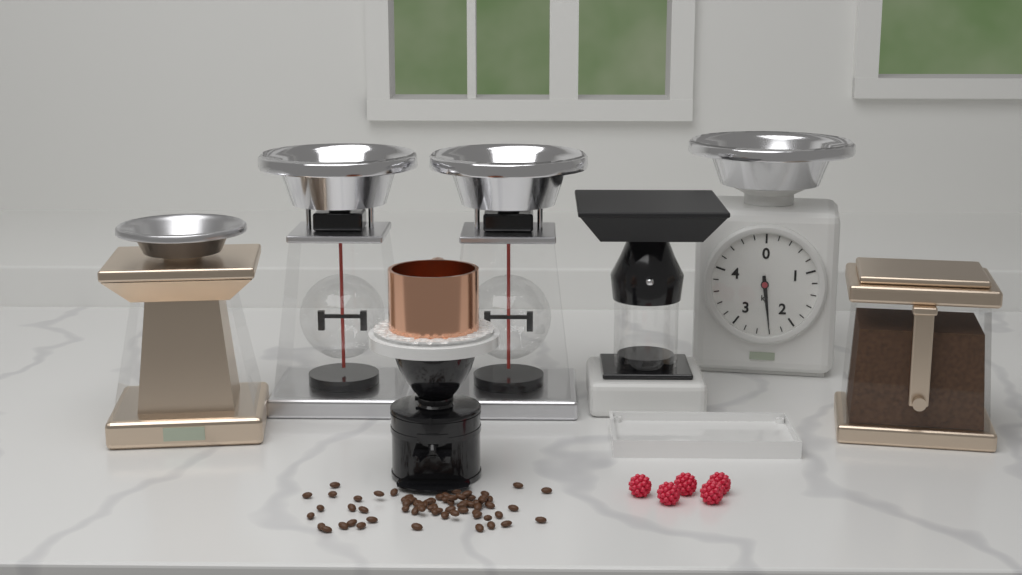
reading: 2.4 kg
